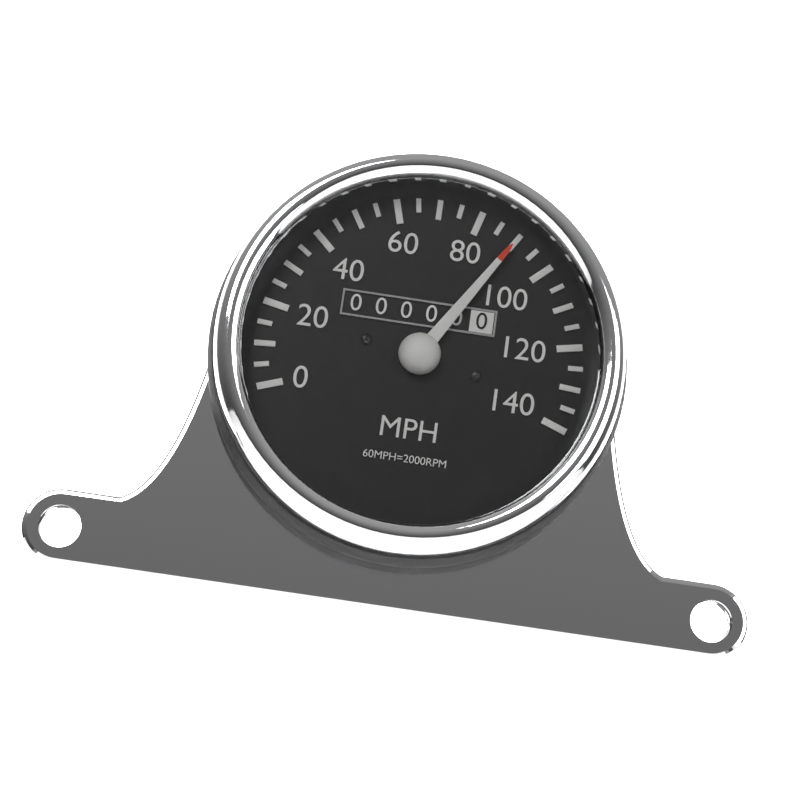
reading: 90 MPH
